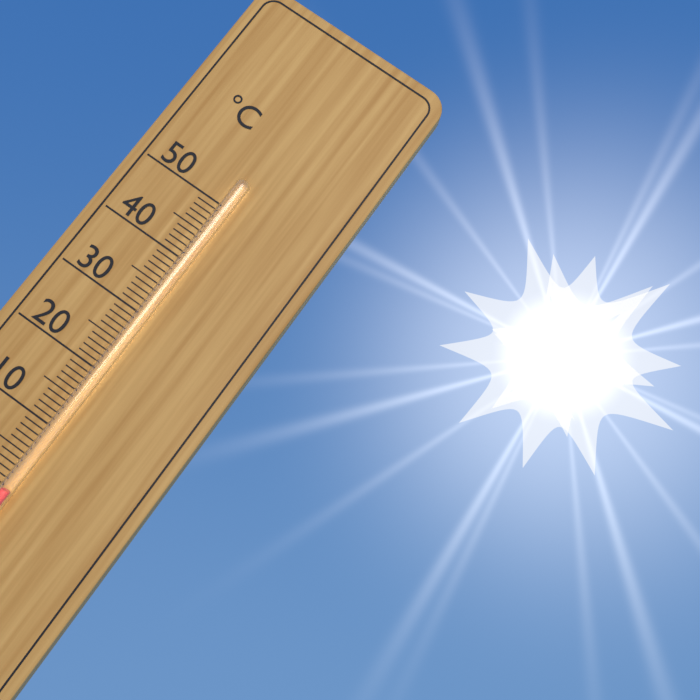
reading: 0 °C
